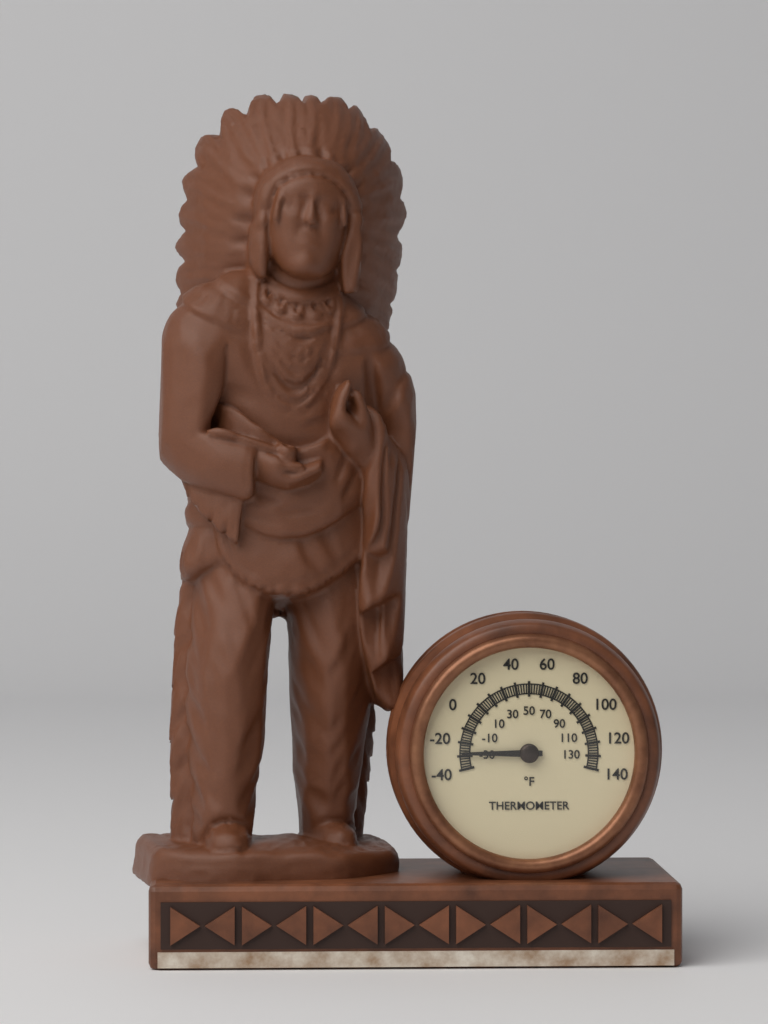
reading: -28 °F
